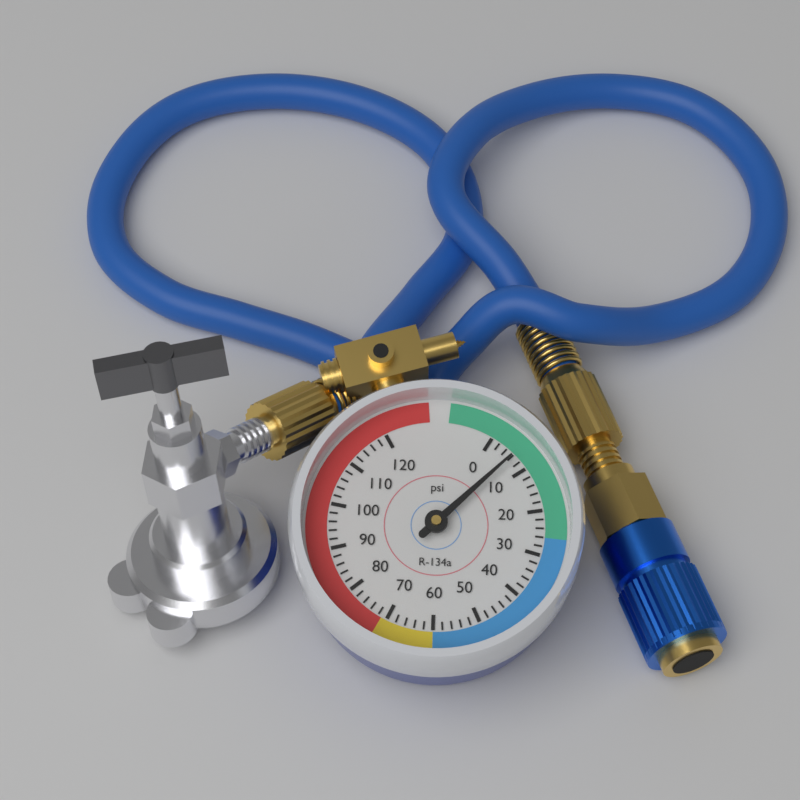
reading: 6 psi
